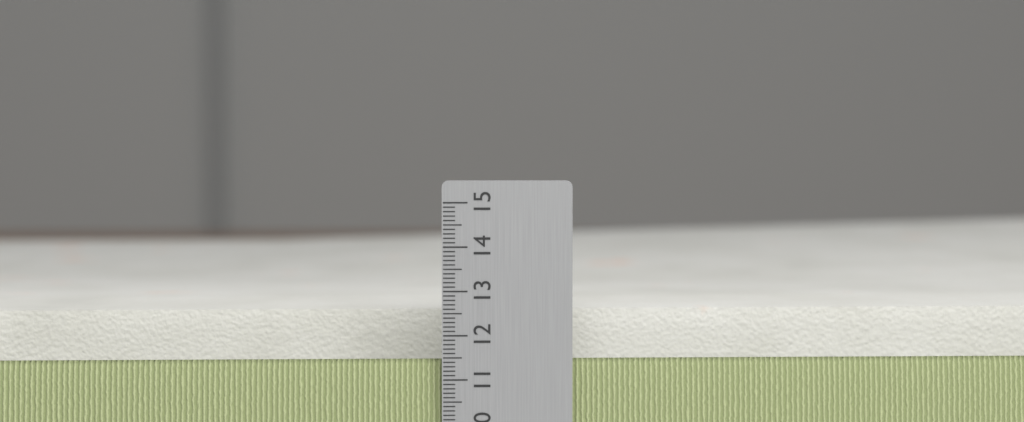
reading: 12.3 (no unit)
